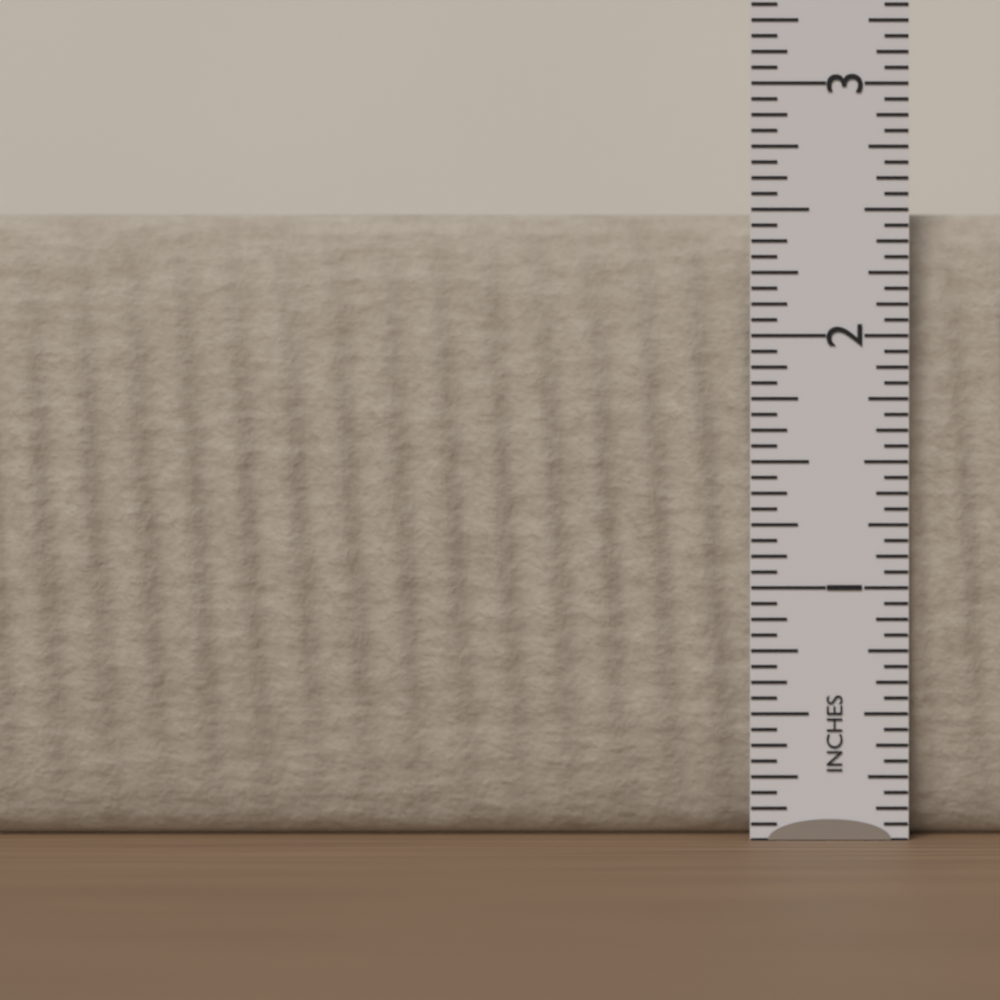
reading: 2.5000 in
